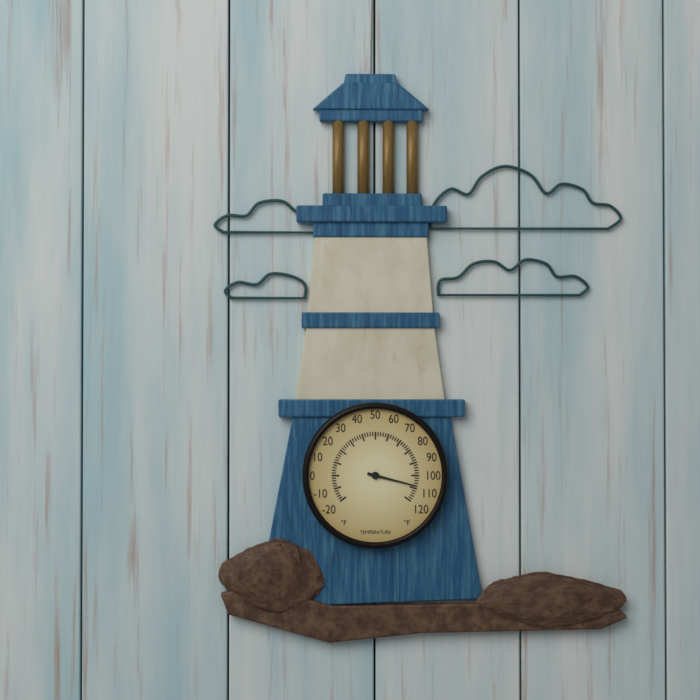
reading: 108 °F
